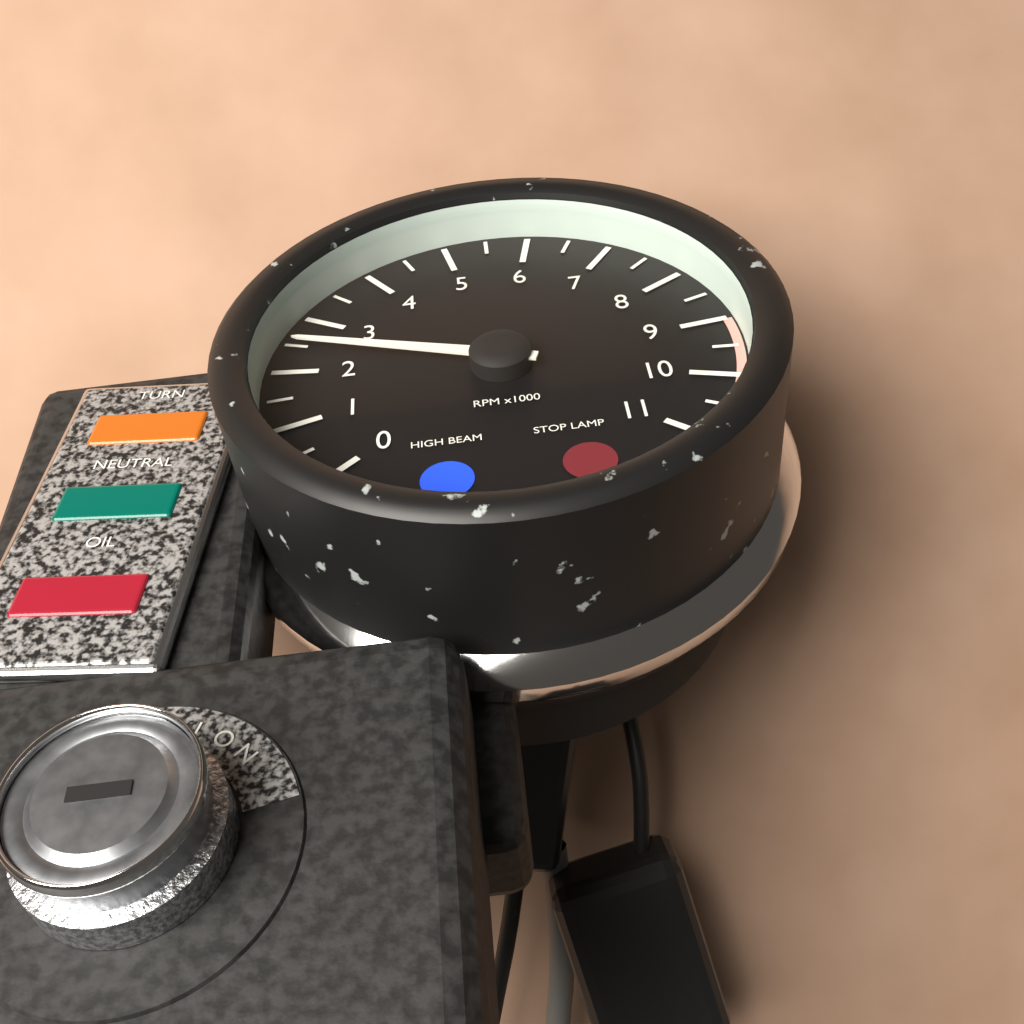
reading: 2500 RPM
